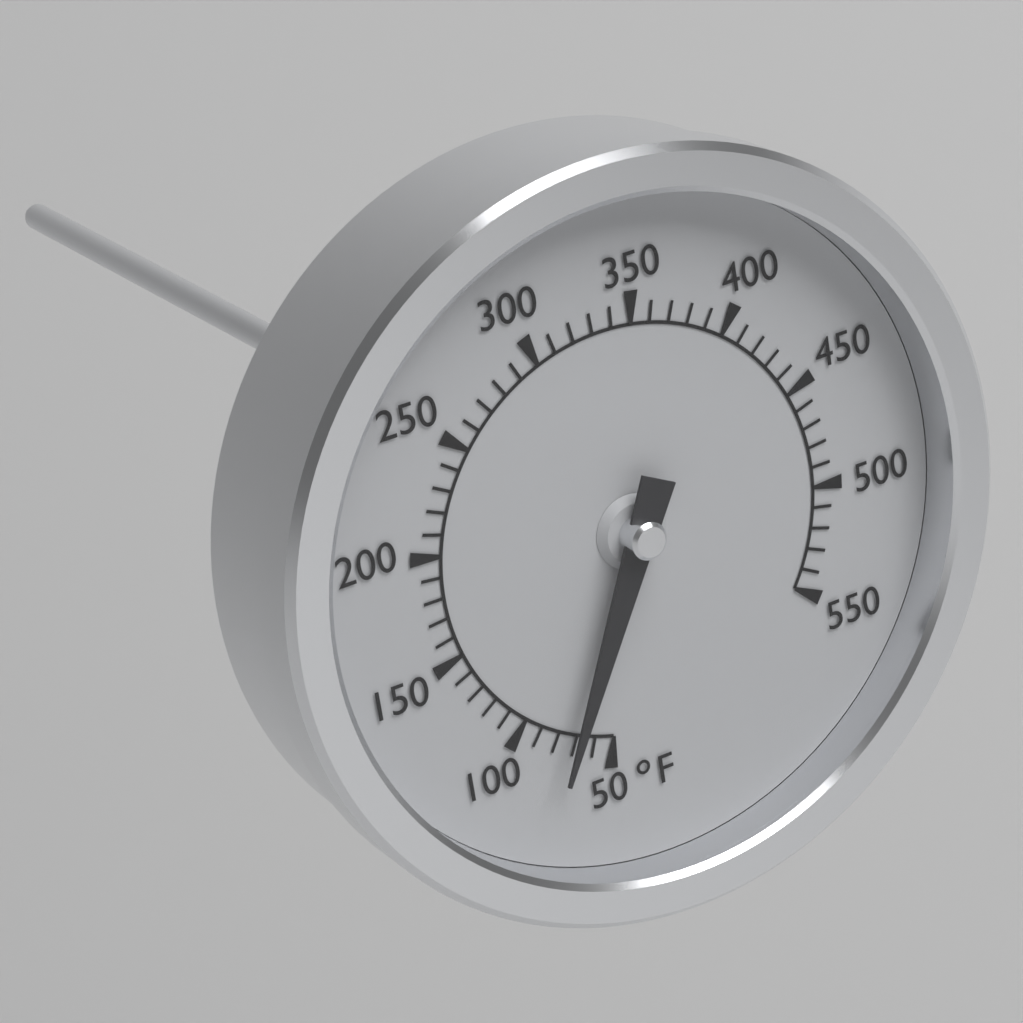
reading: 72 °F
